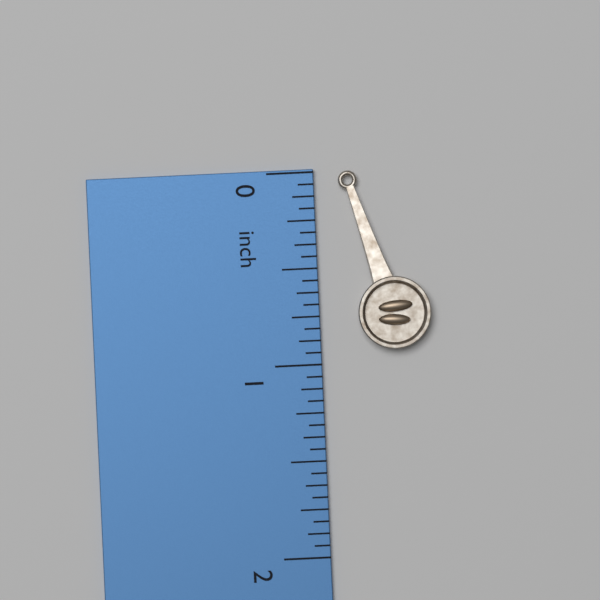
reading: 0.9375 inch
